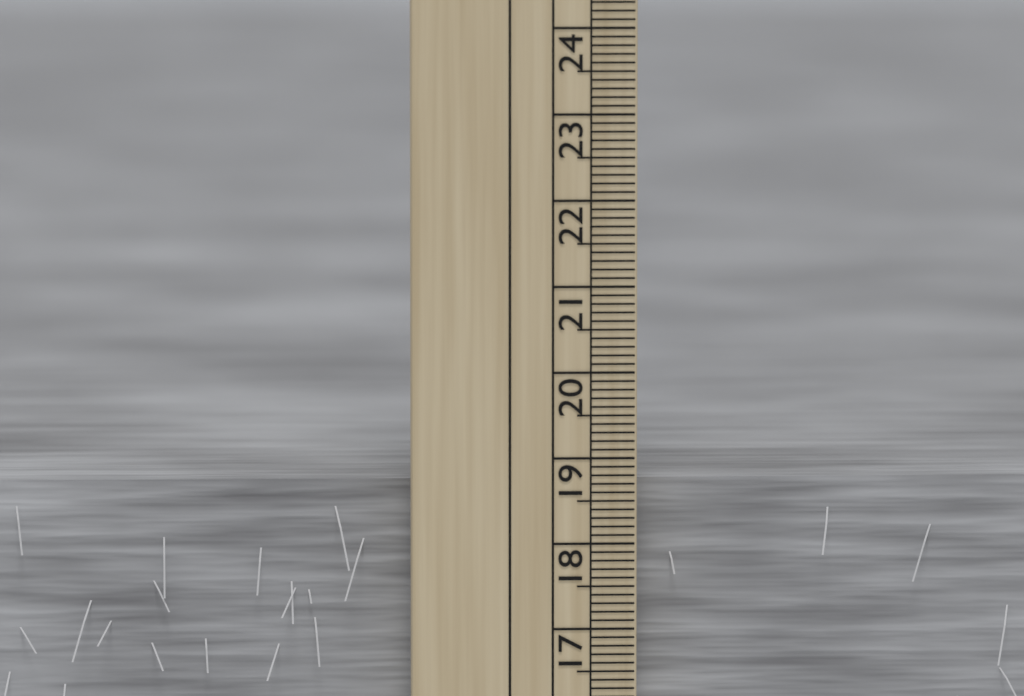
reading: 18.7 cm
